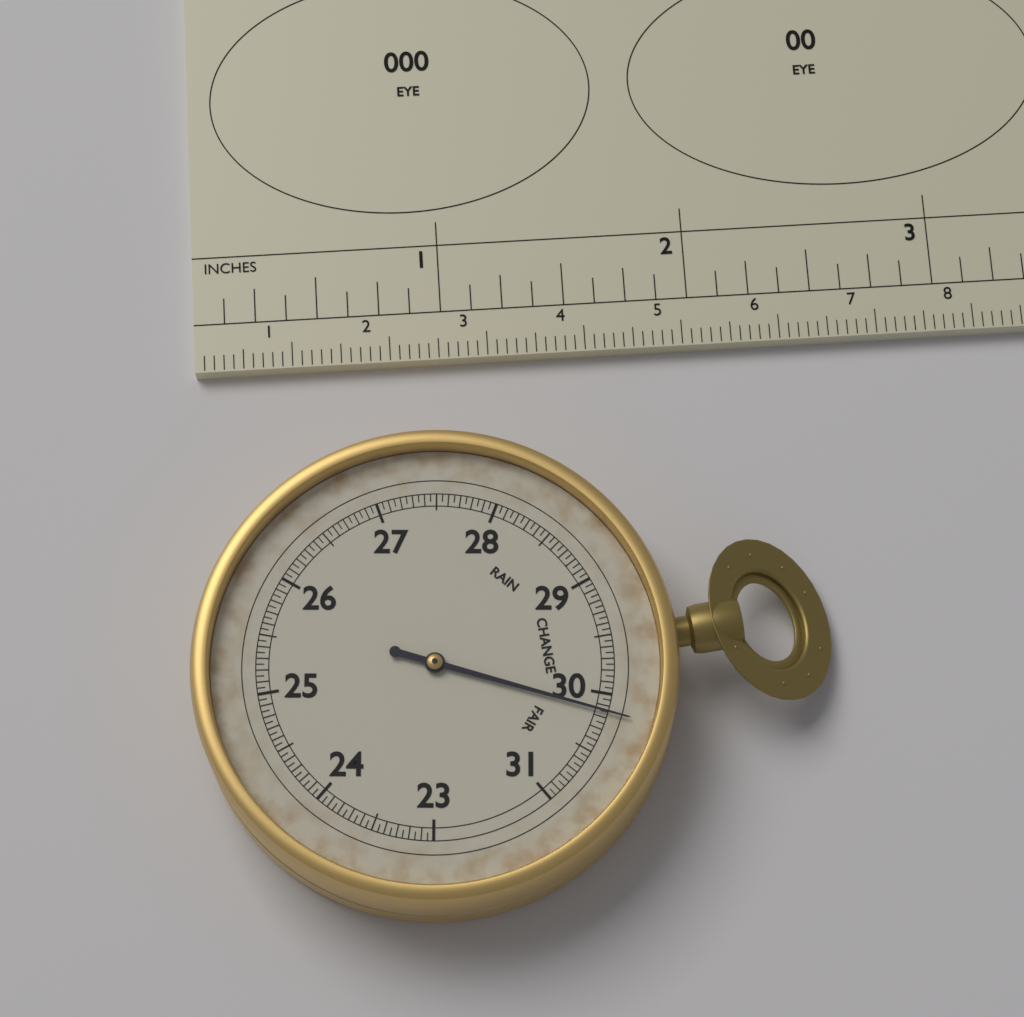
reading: 30.15 (no unit)
